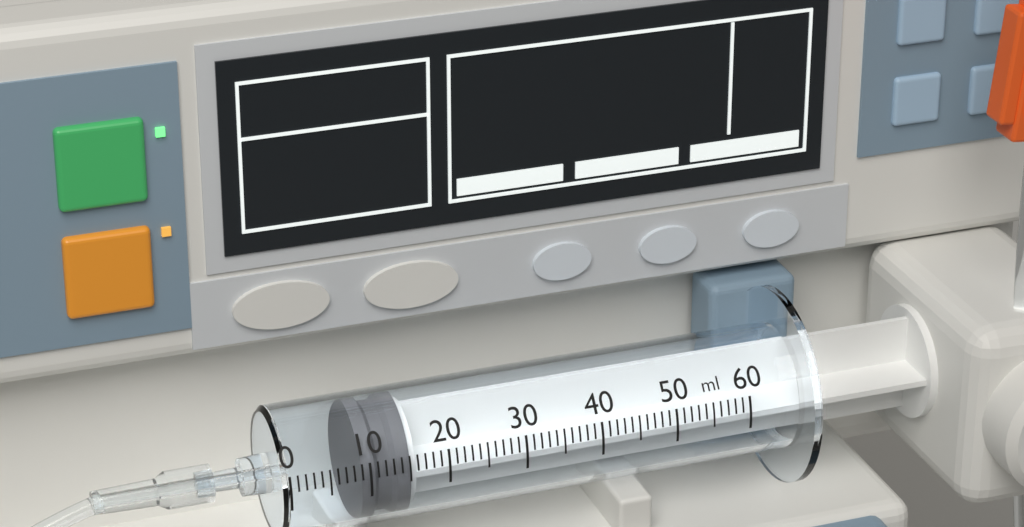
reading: 9 ml
